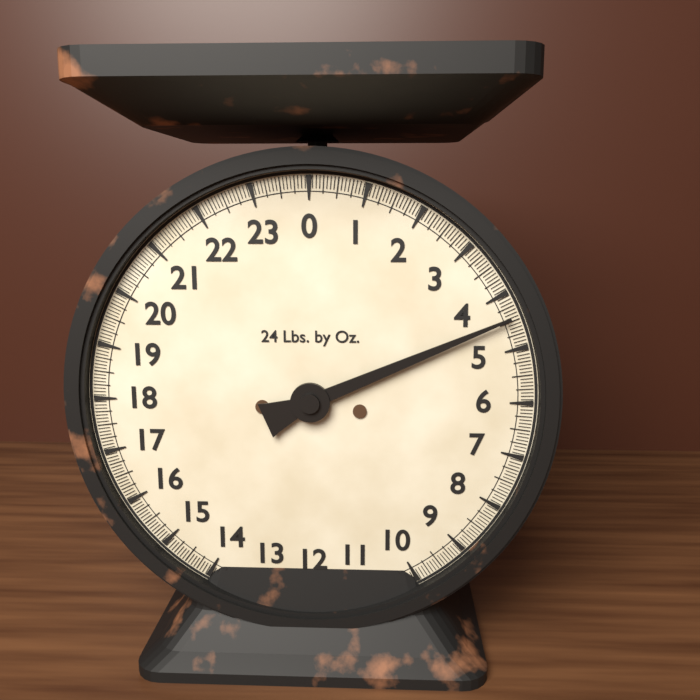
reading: 4.4375 lb
